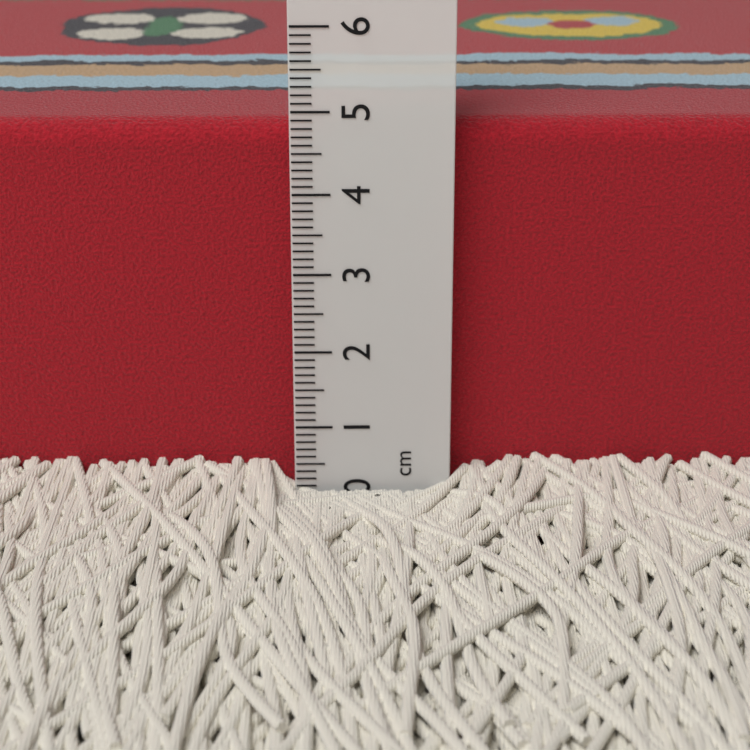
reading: 4.8 cm
